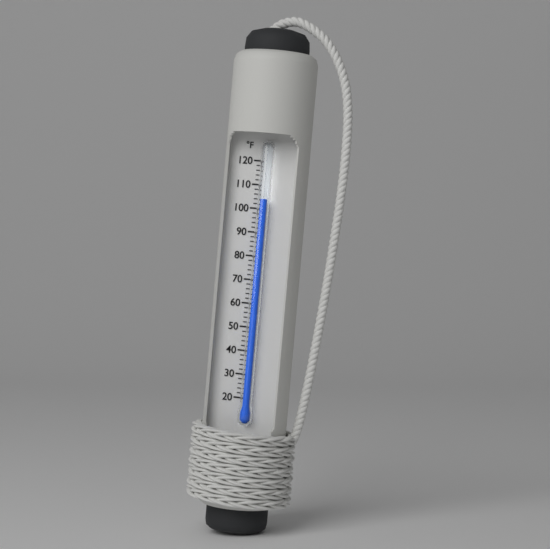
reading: 104 °F
